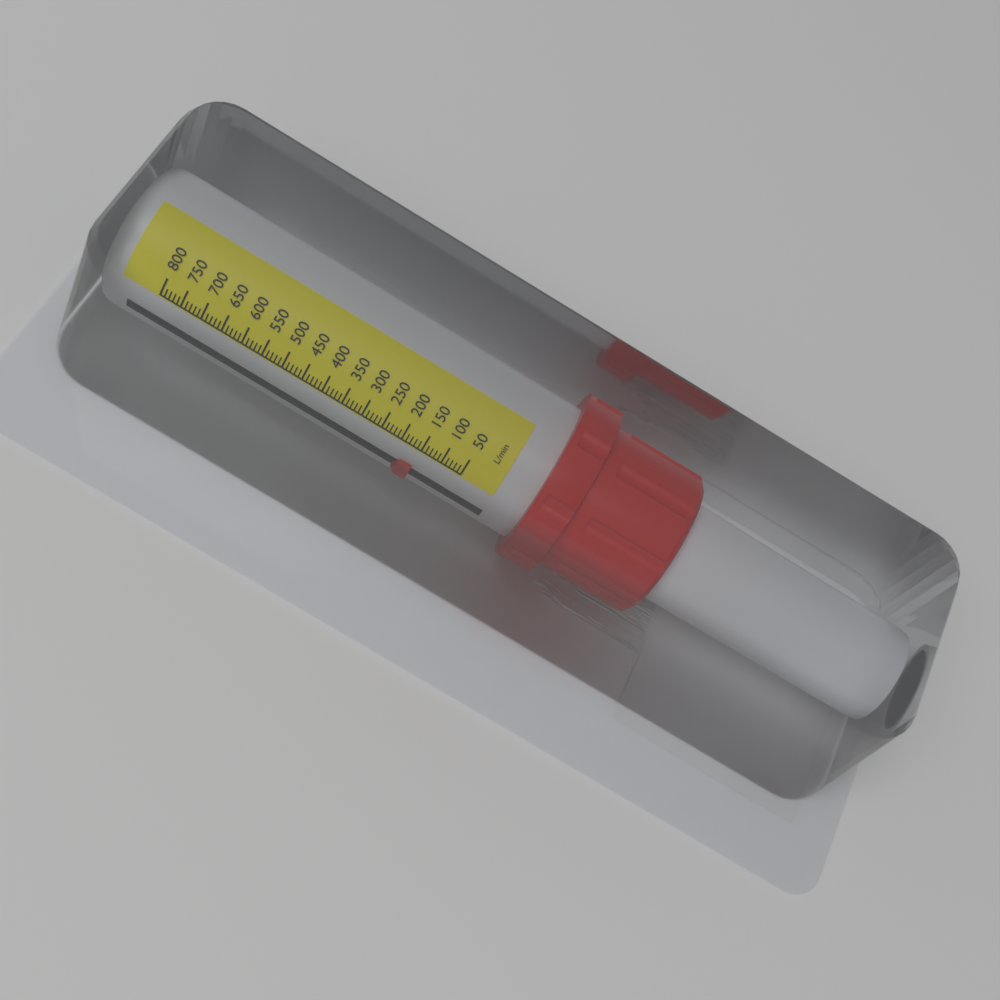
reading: 150 L/min
